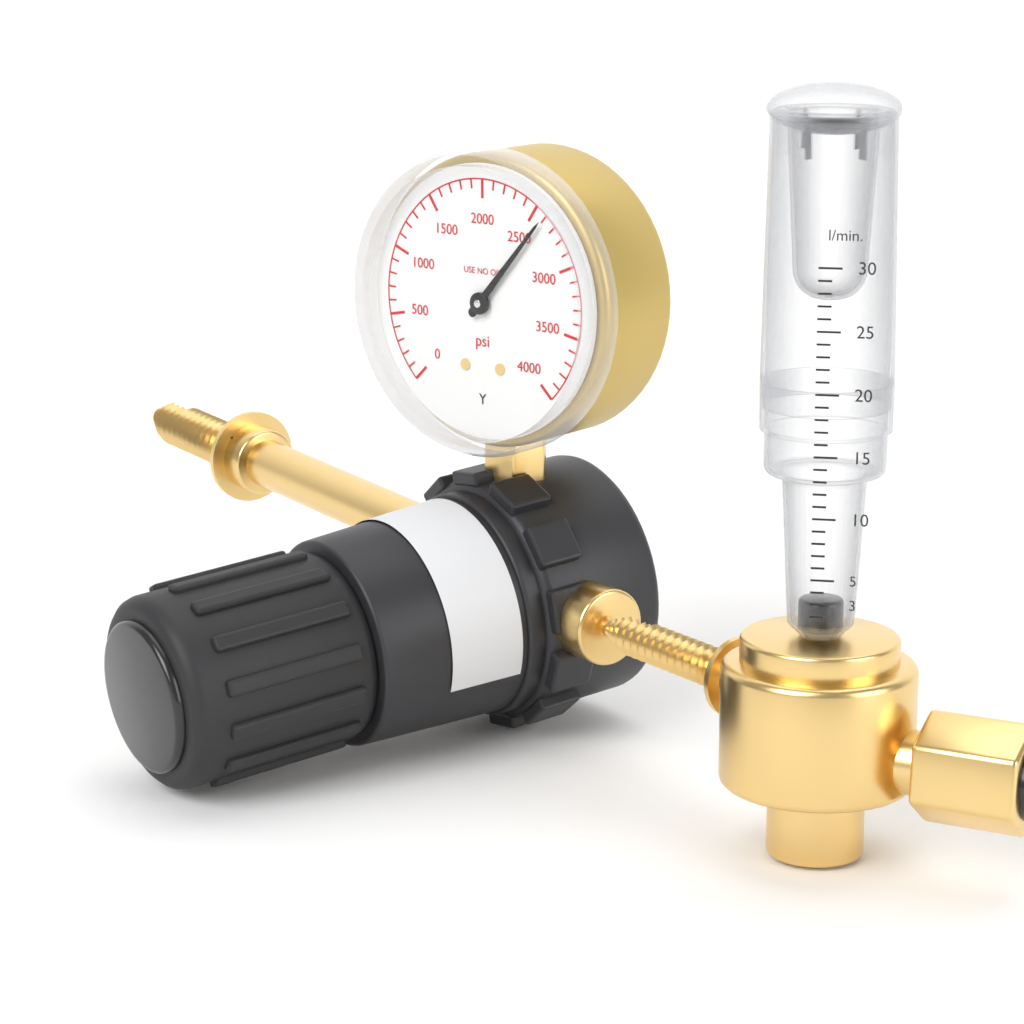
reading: 2600 psi
